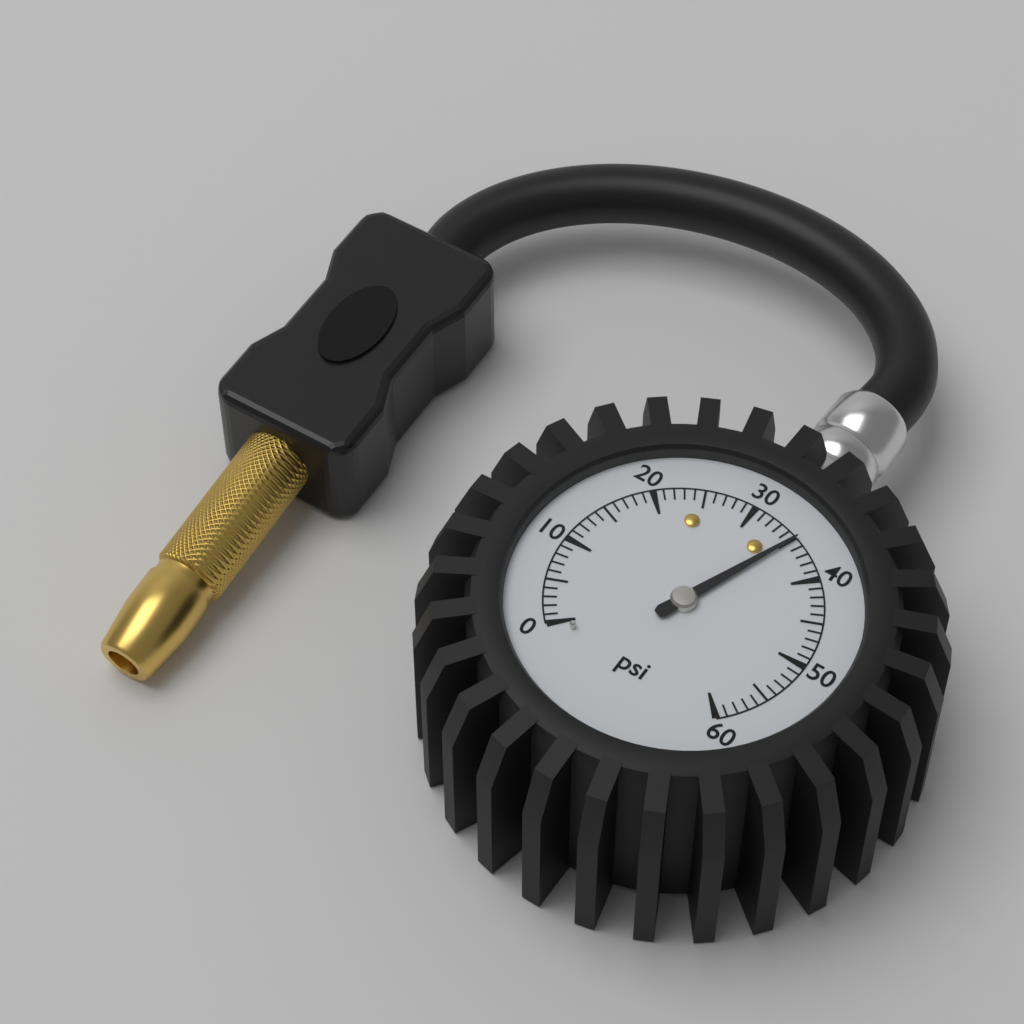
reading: 35 psi
